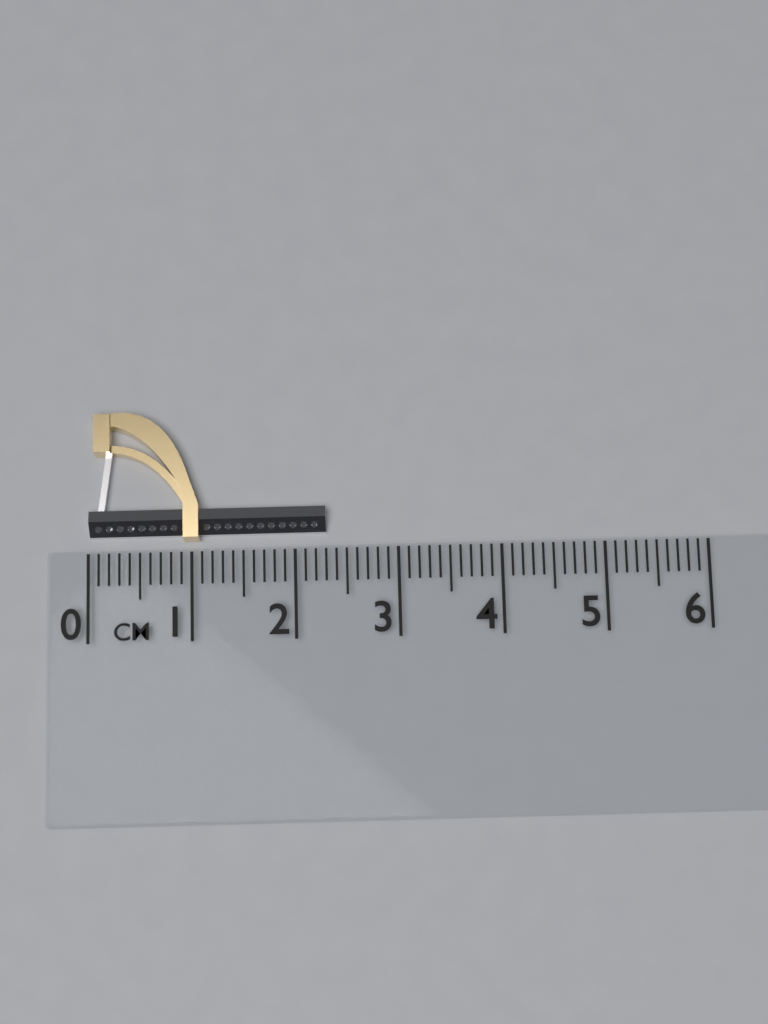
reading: 2.3 cm
